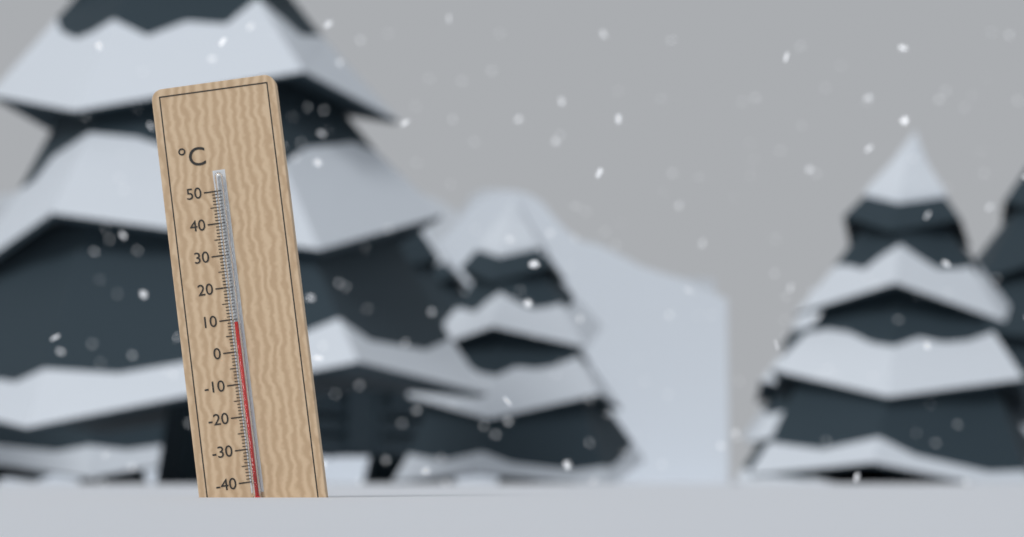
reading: 9 °C
